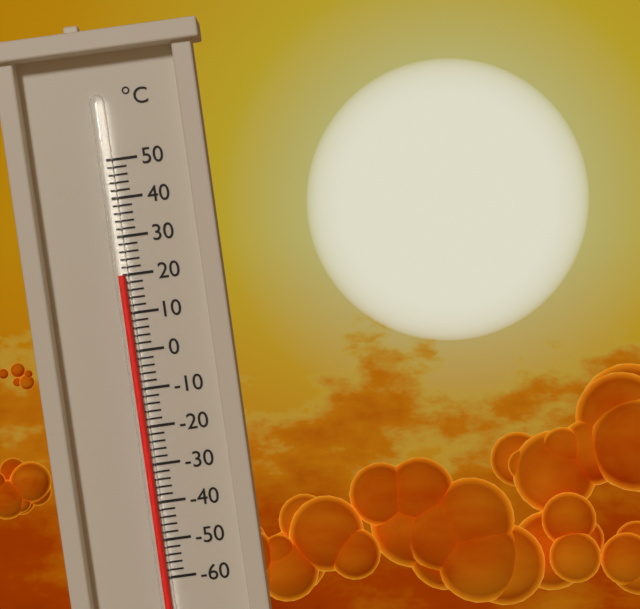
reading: 20 °C
